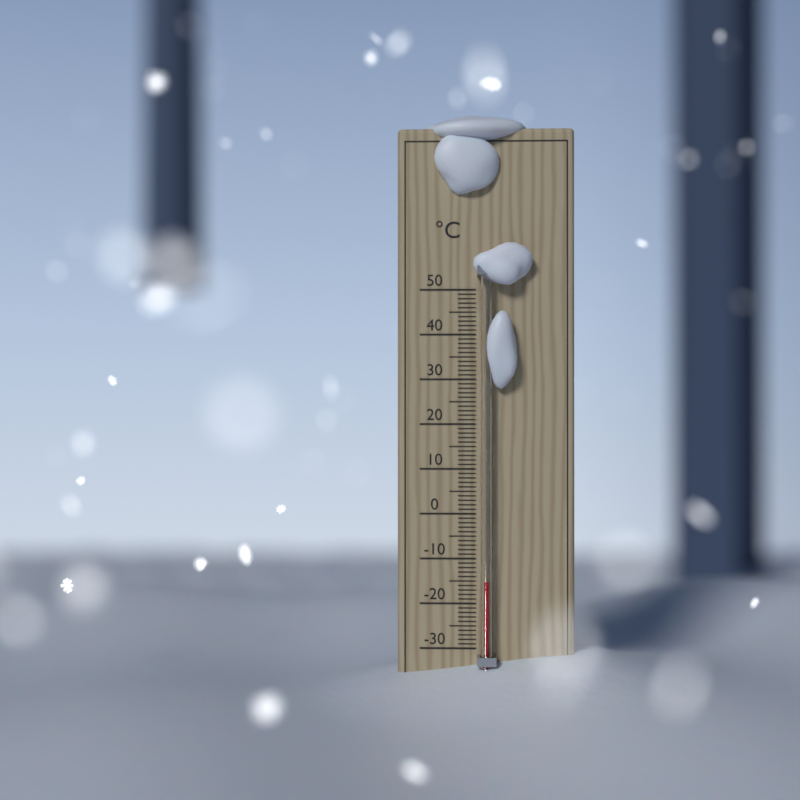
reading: -15 °C
